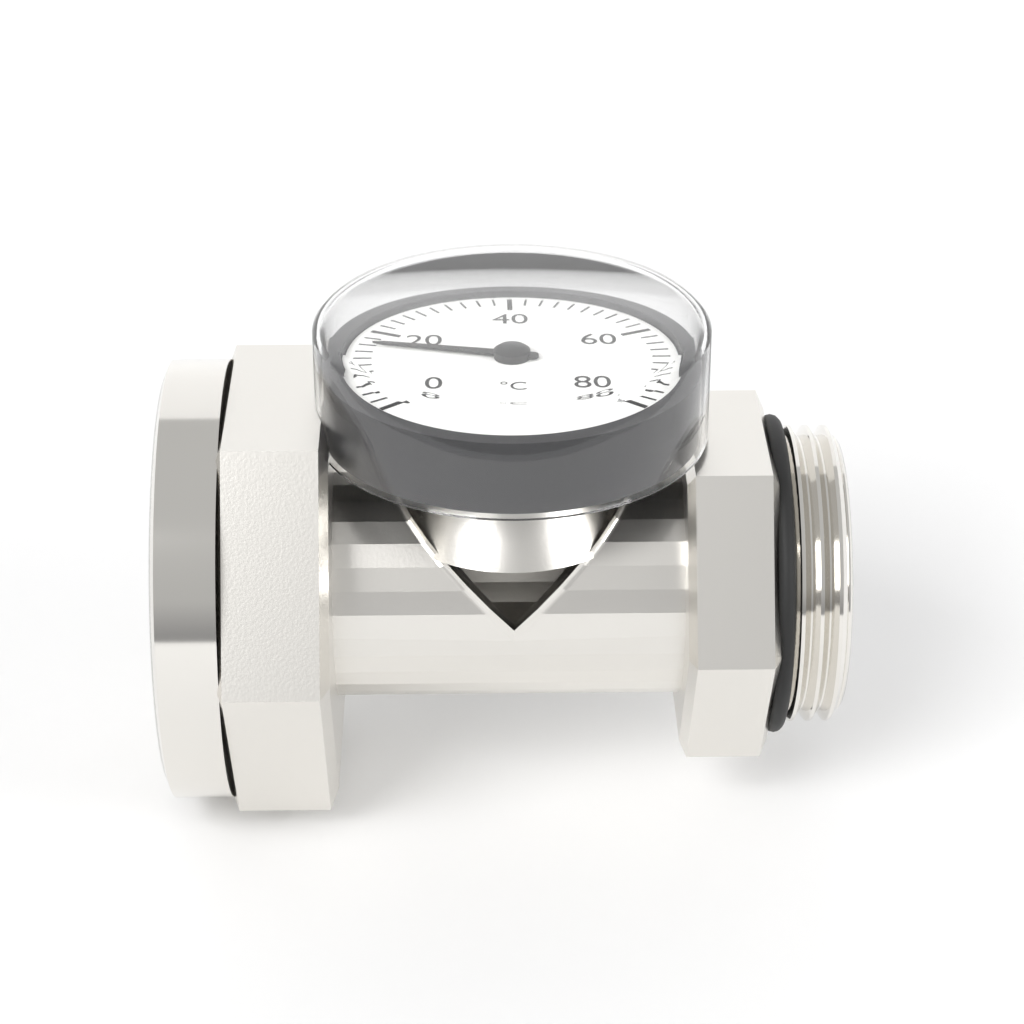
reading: 16 °C
